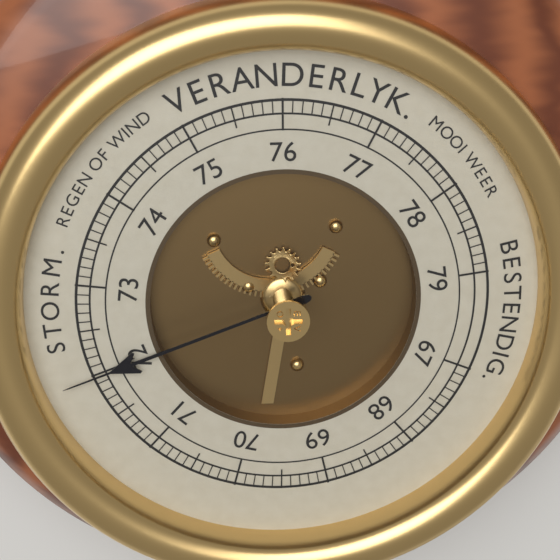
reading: 72.0 (no unit)
